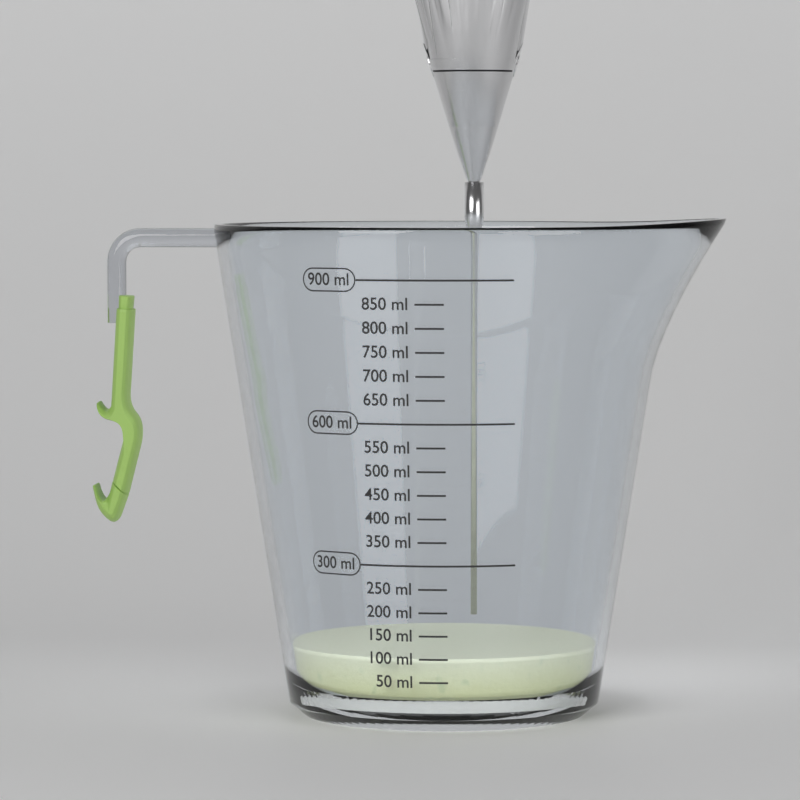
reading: 100 ml
